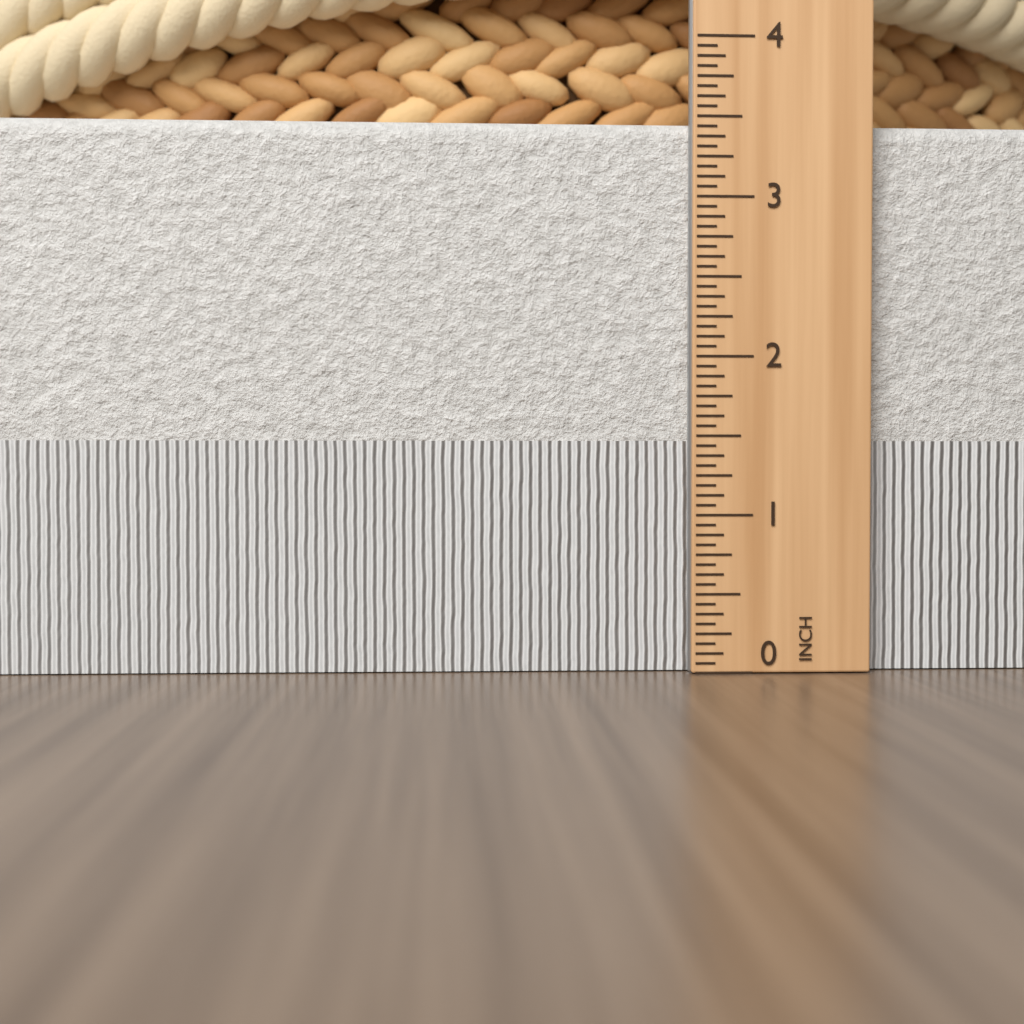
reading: 3.5000 in
